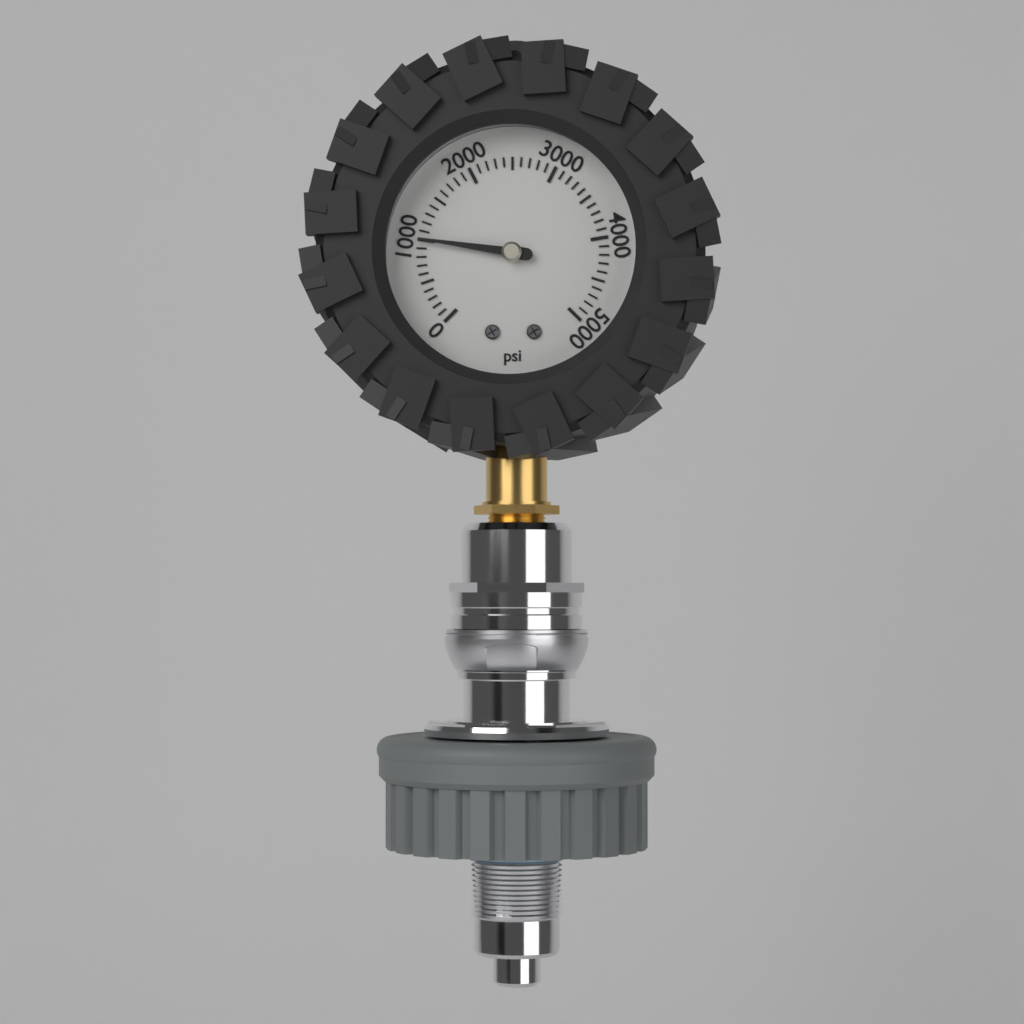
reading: 1000 psi
